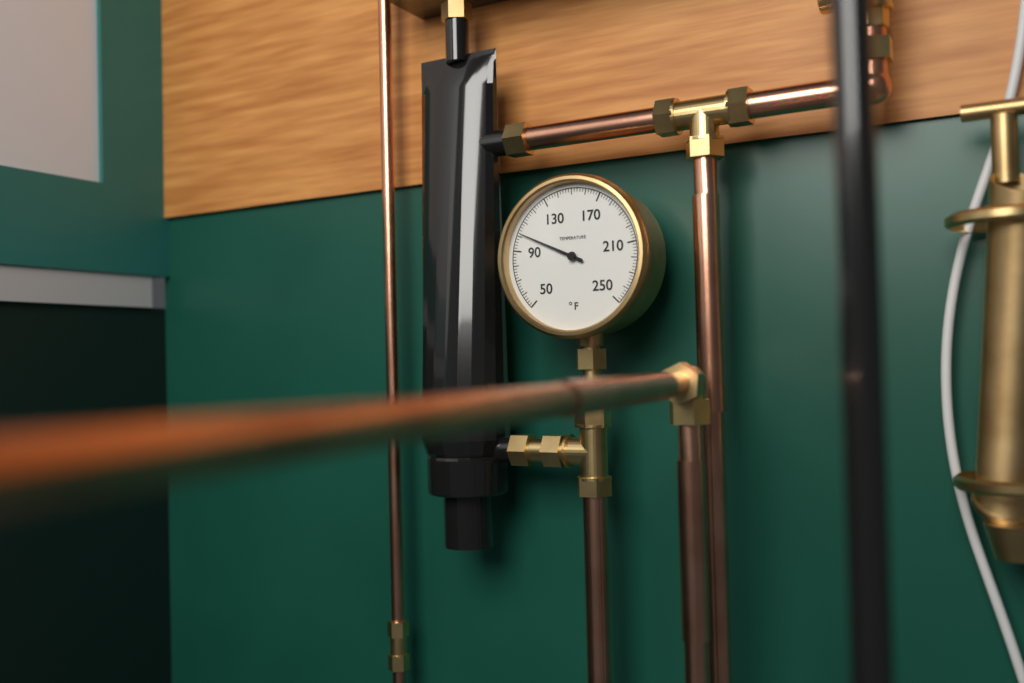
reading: 102 °F
